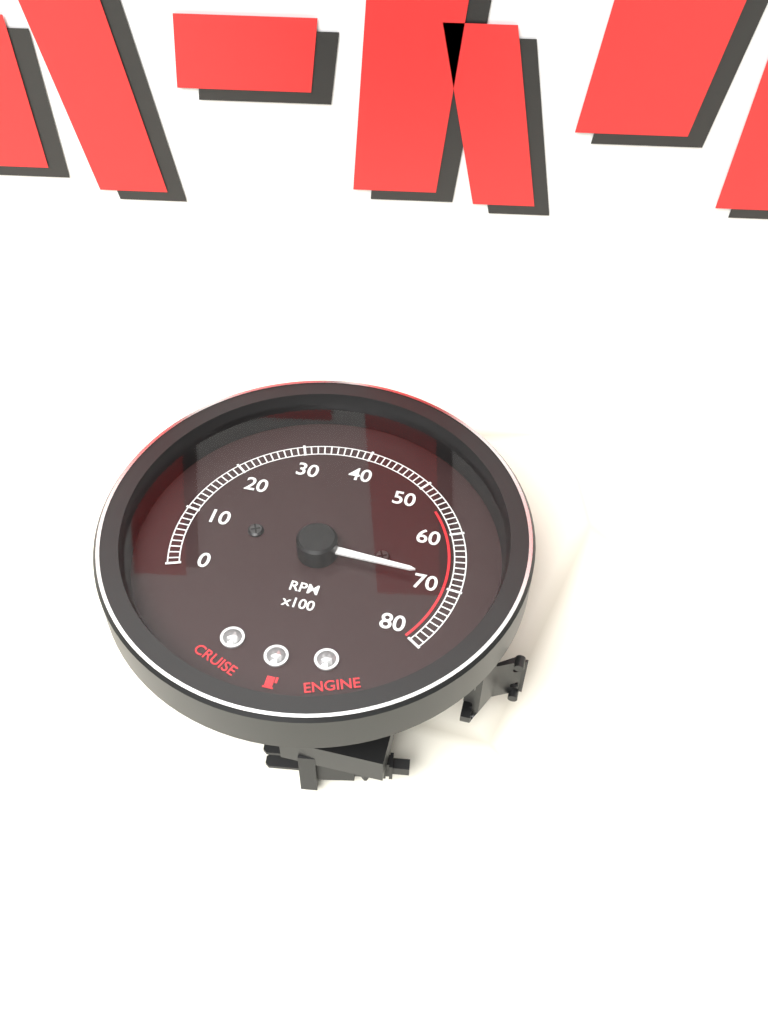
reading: 6900 RPM
